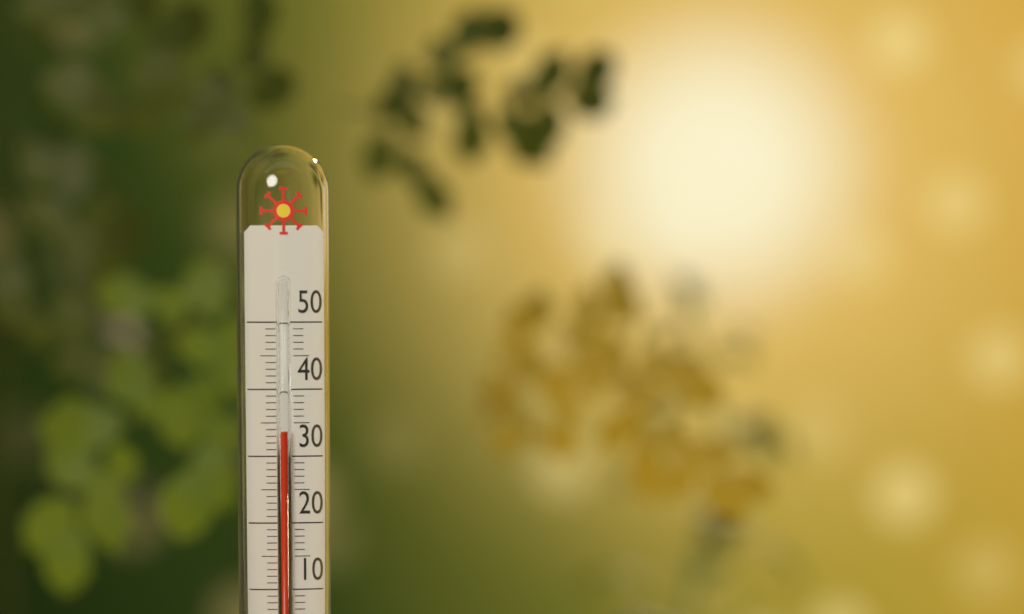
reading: 34 °C
